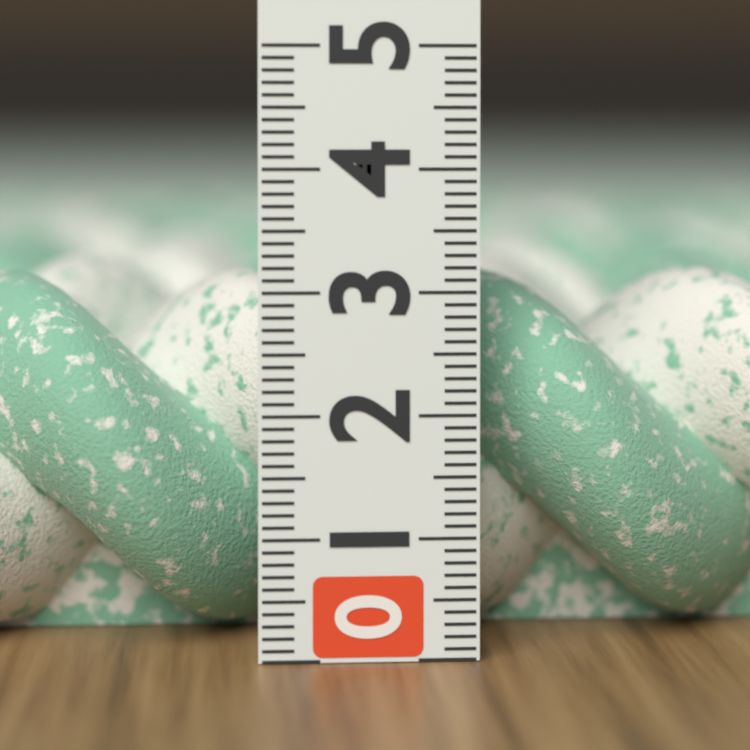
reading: 3.1 (no unit)
